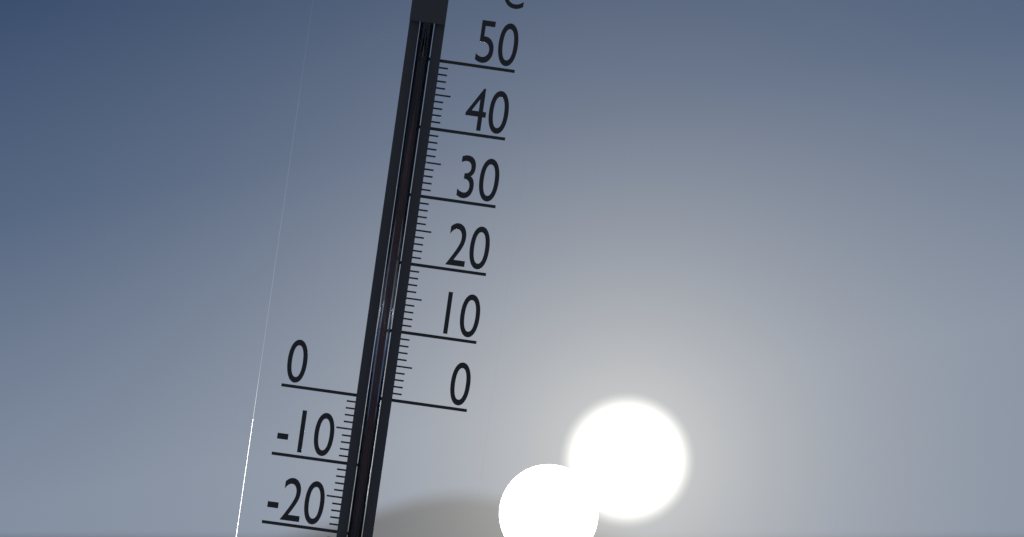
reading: 49 °C
